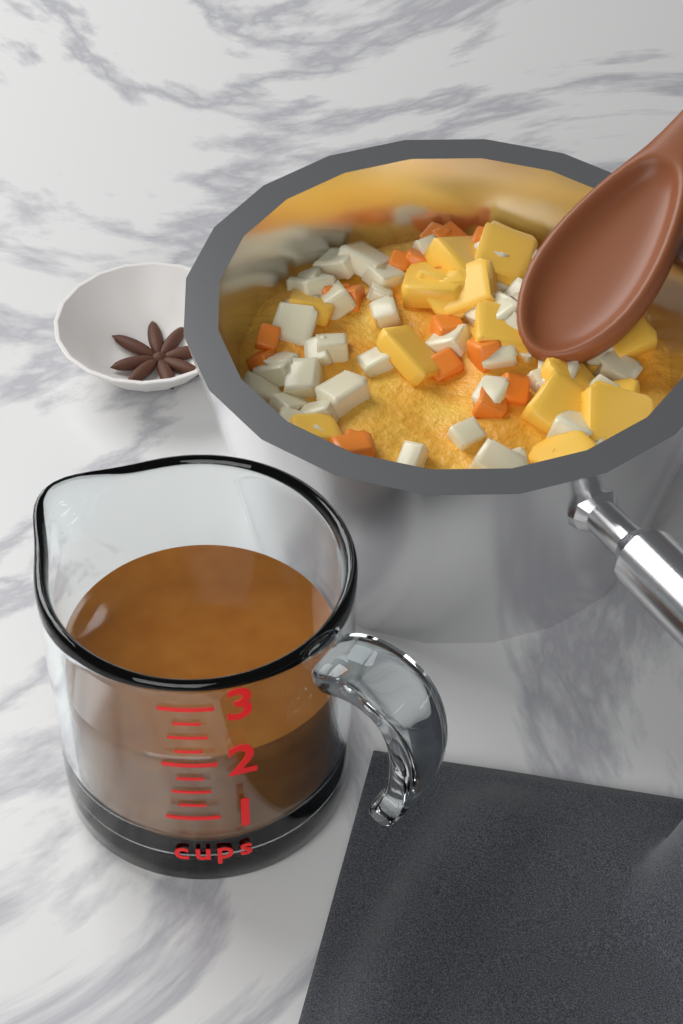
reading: 2.00 cups
